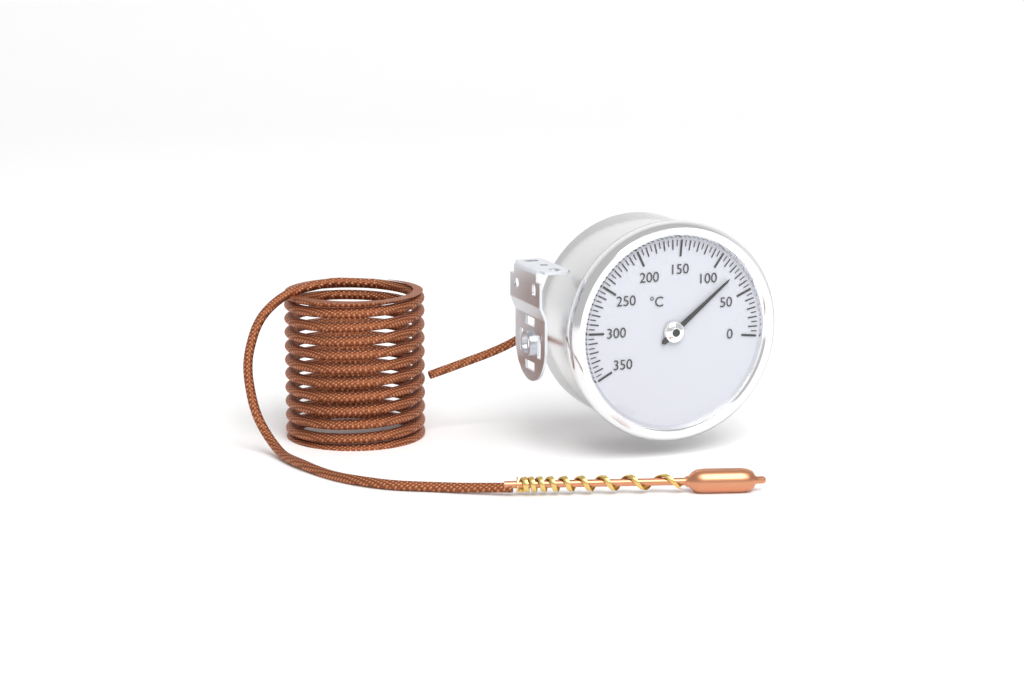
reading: 75 °C
